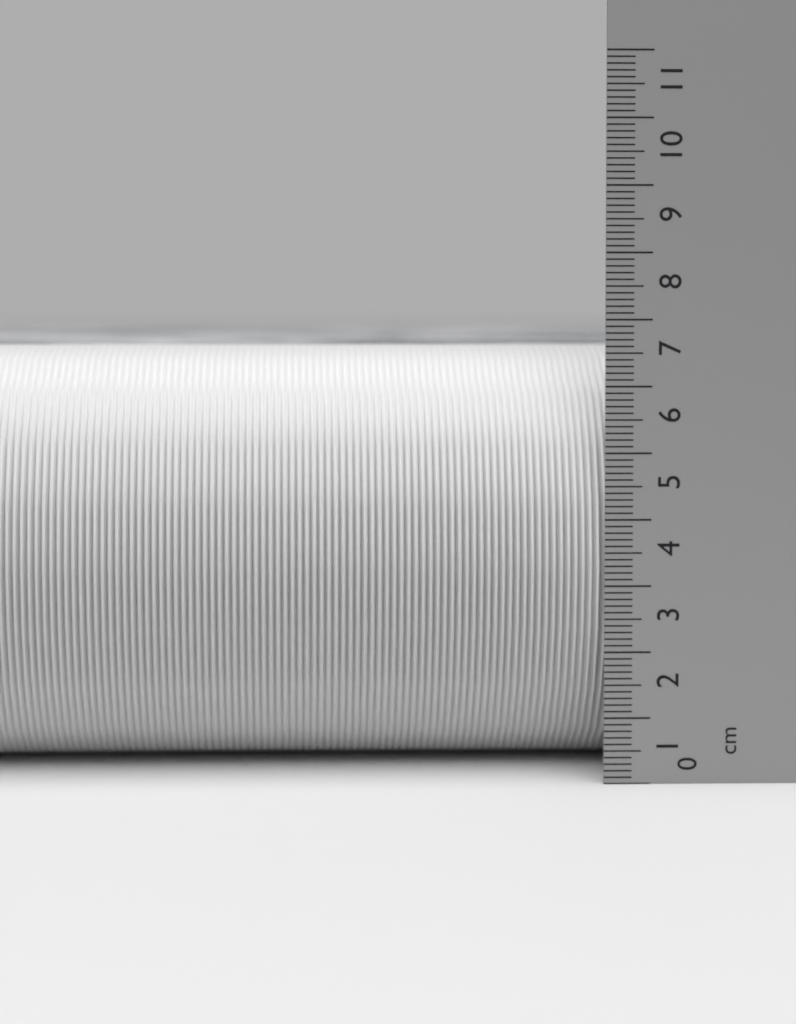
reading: 6.6 cm
